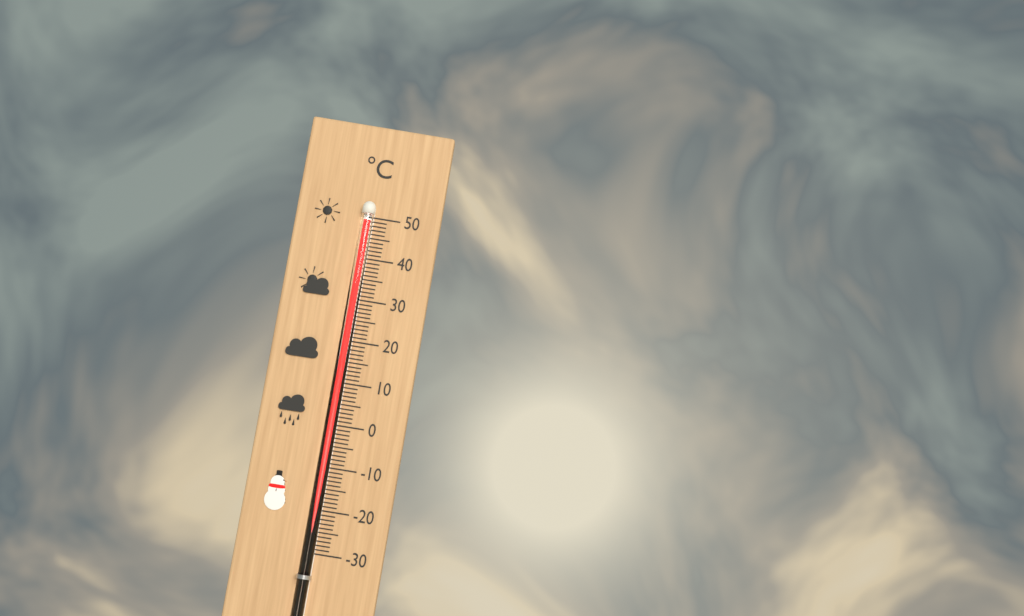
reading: 49 °C
